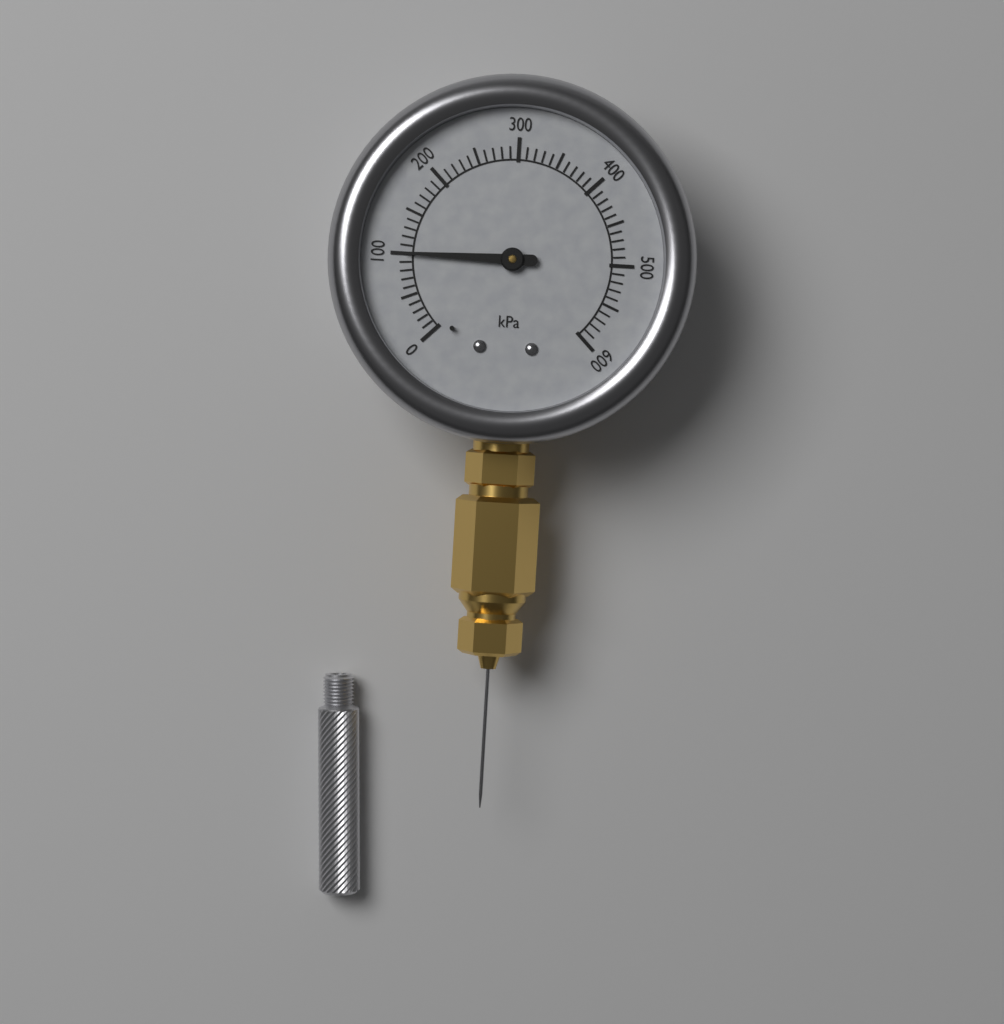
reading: 100 kPa
